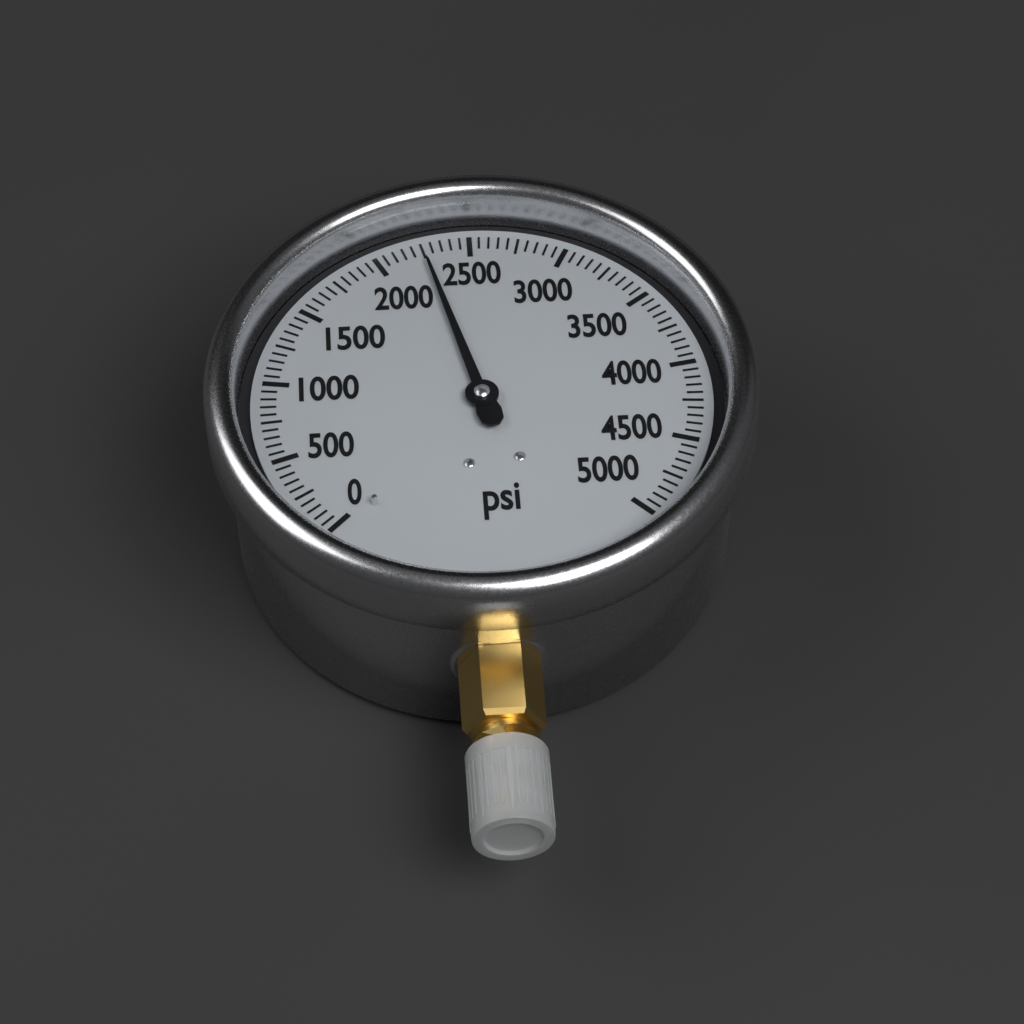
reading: 2250 psi
